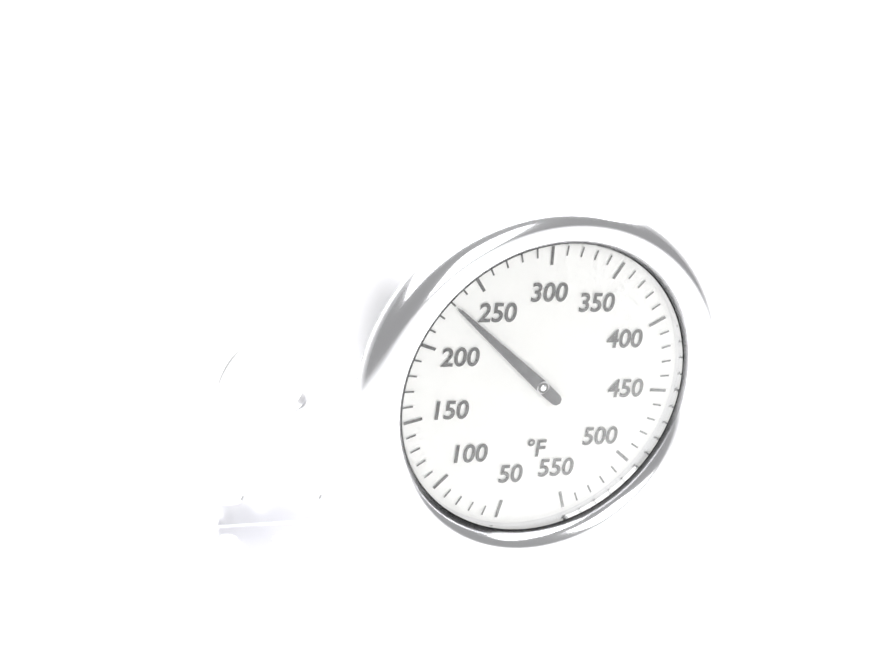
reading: 230 °F
